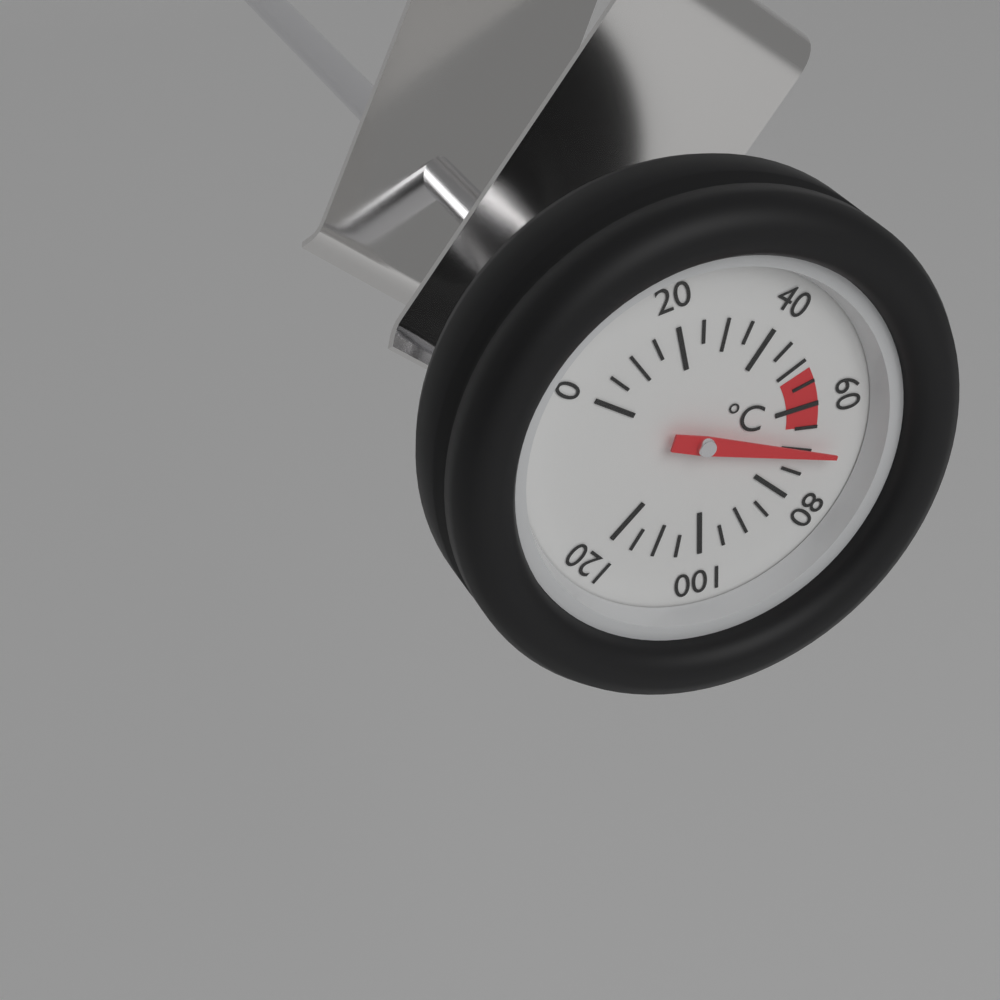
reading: 70 °C
